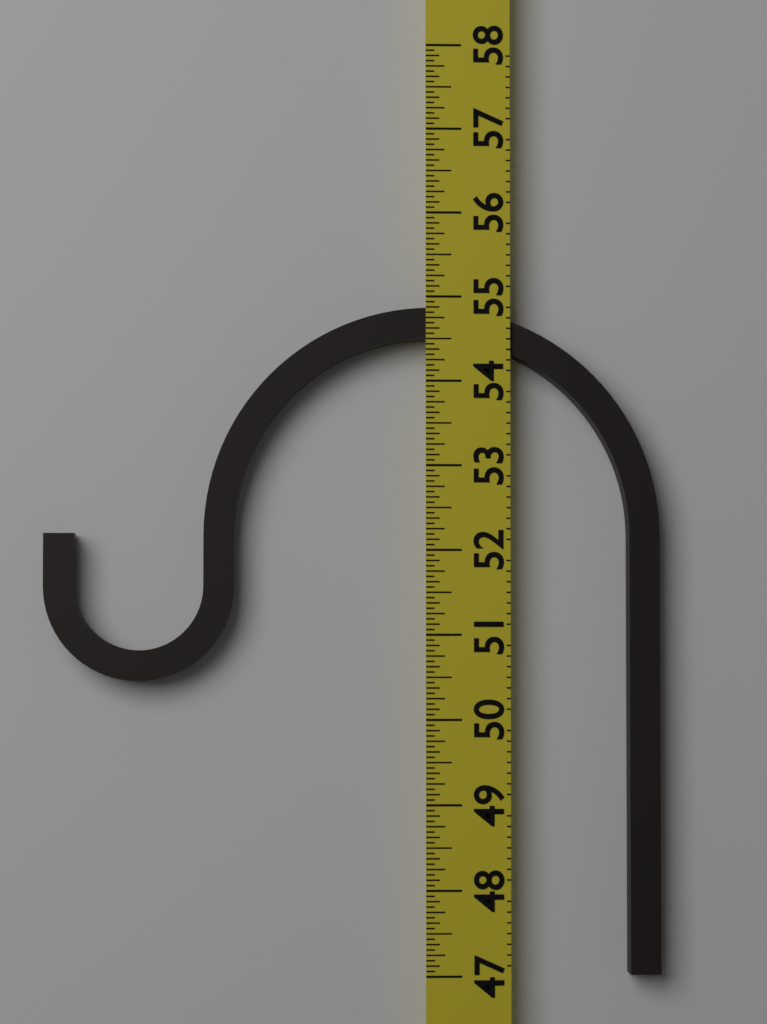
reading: 54.8750 (no unit)
